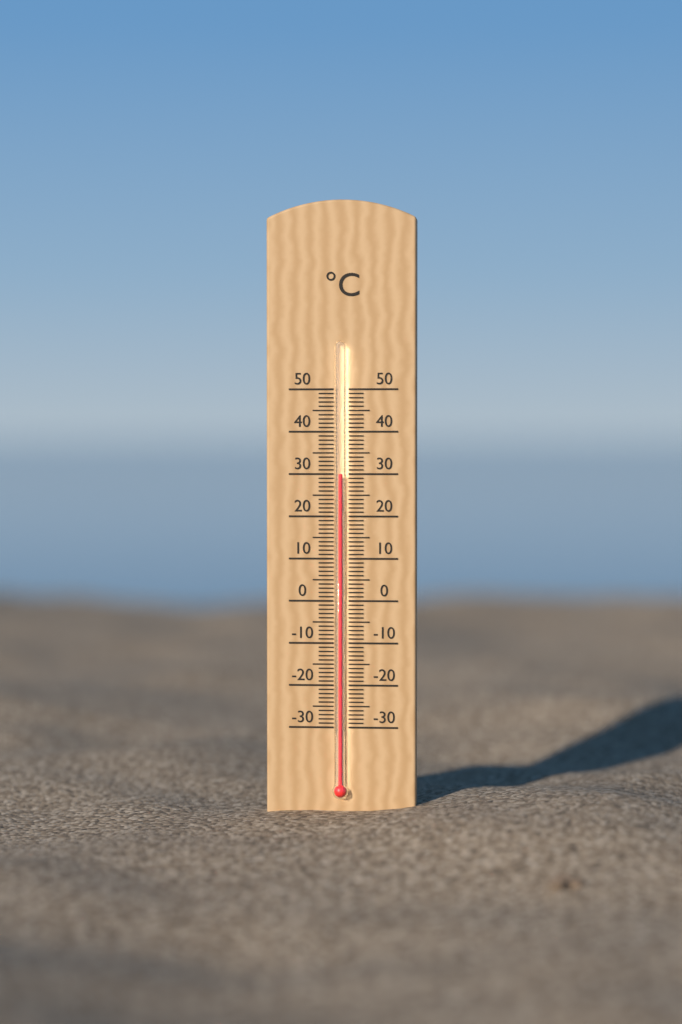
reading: 30 °C
